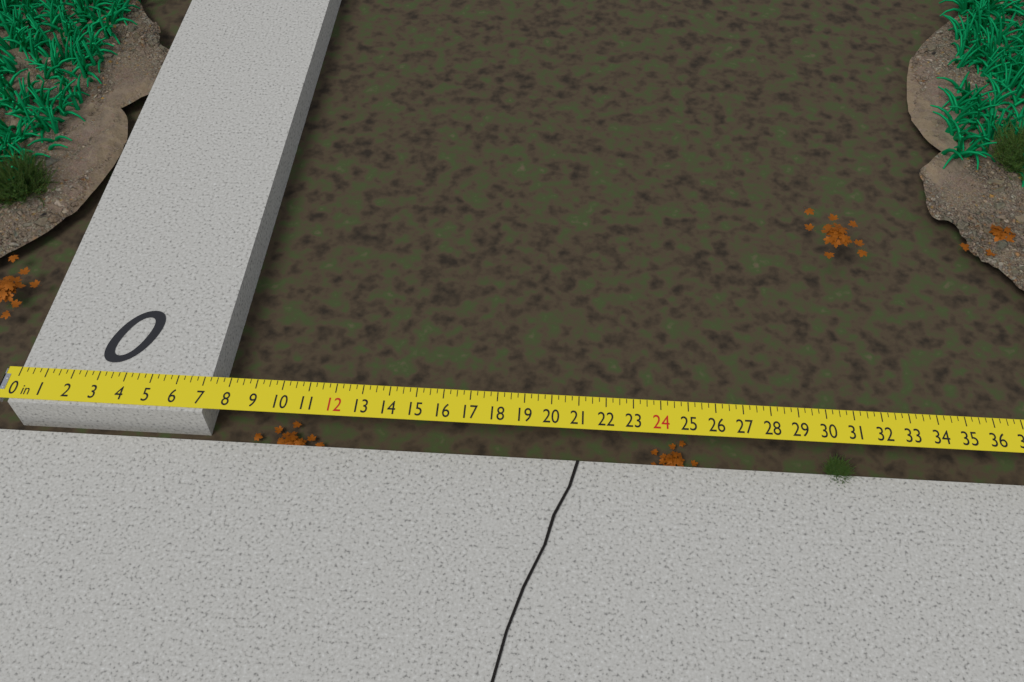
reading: 7.25 in
